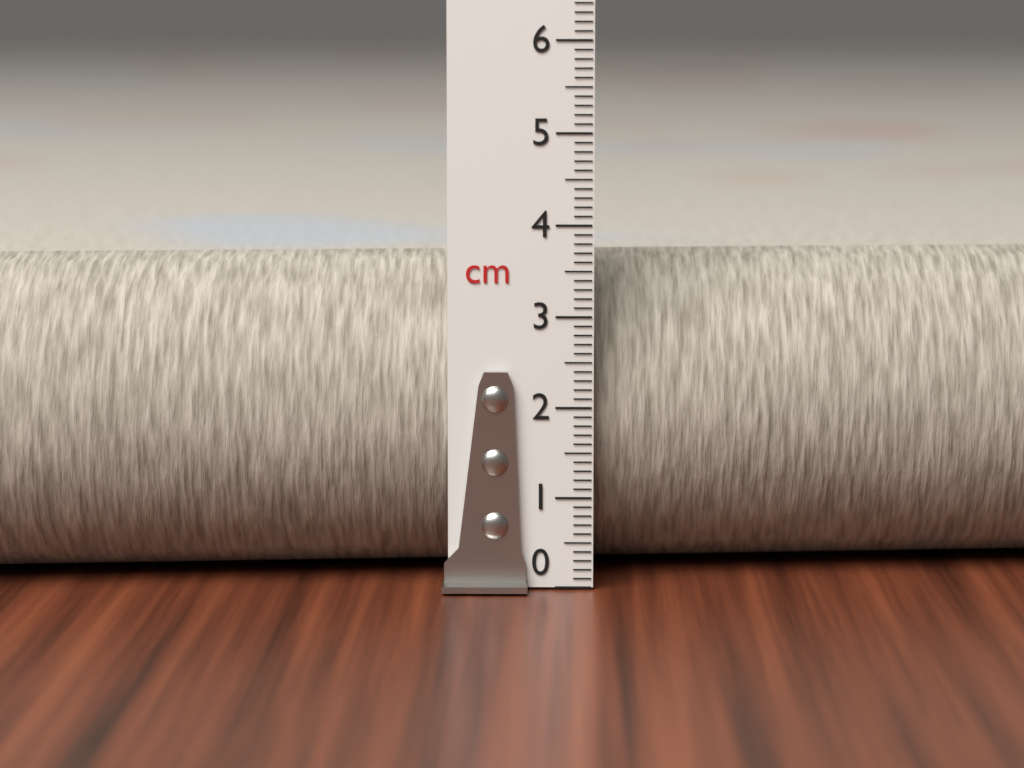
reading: 3.6 cm
